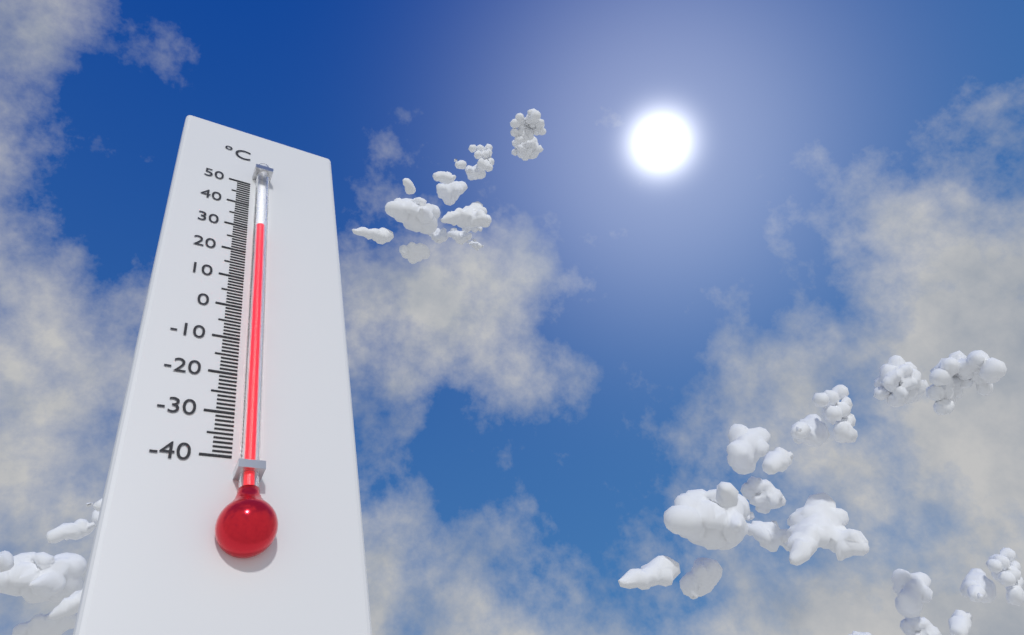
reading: 29 °C
